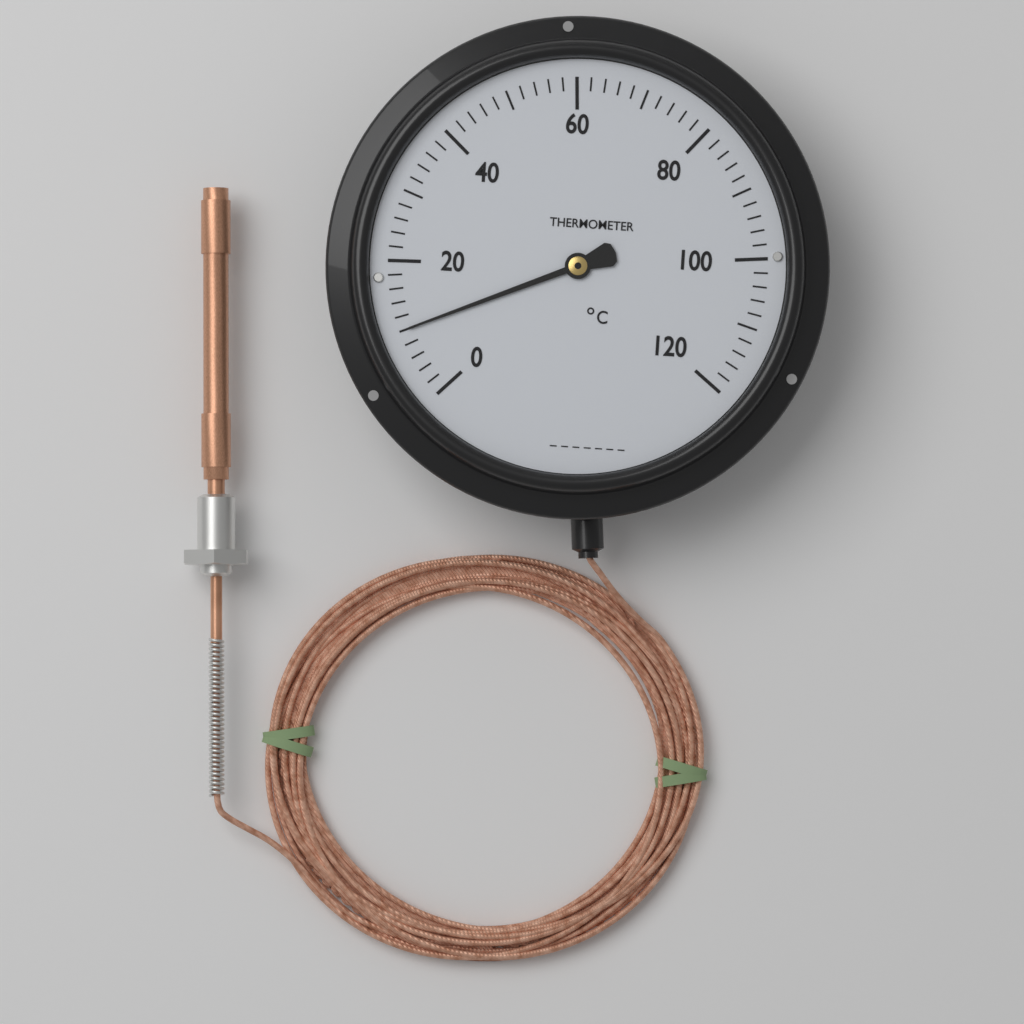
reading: 10 °C
